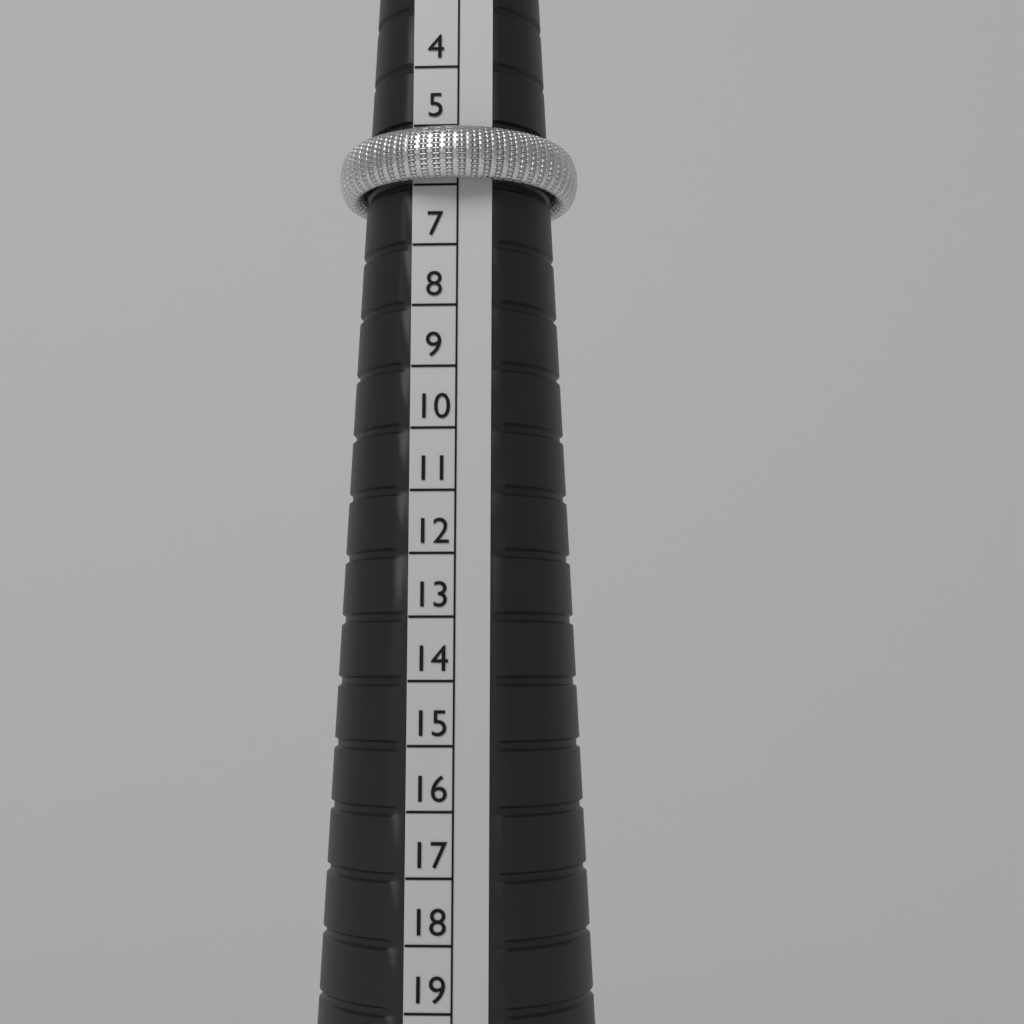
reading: 6 (no unit)
